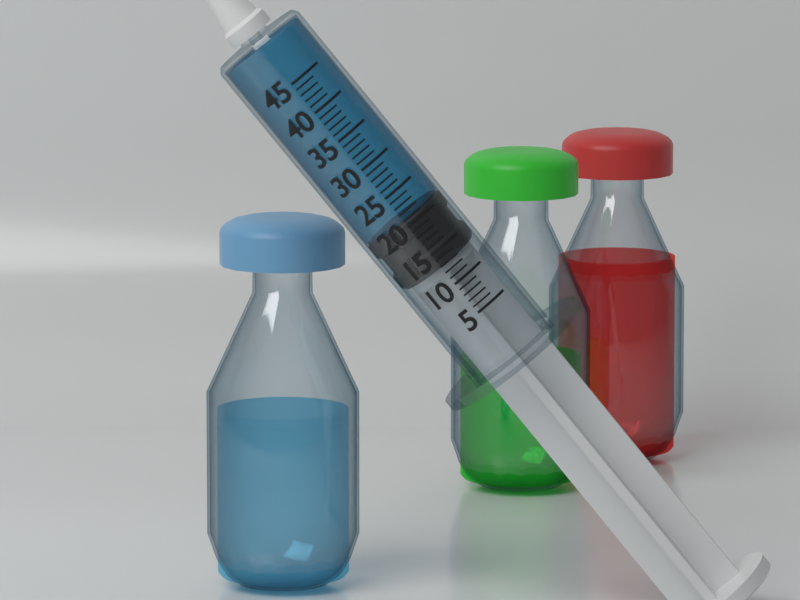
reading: 21 (no unit)
